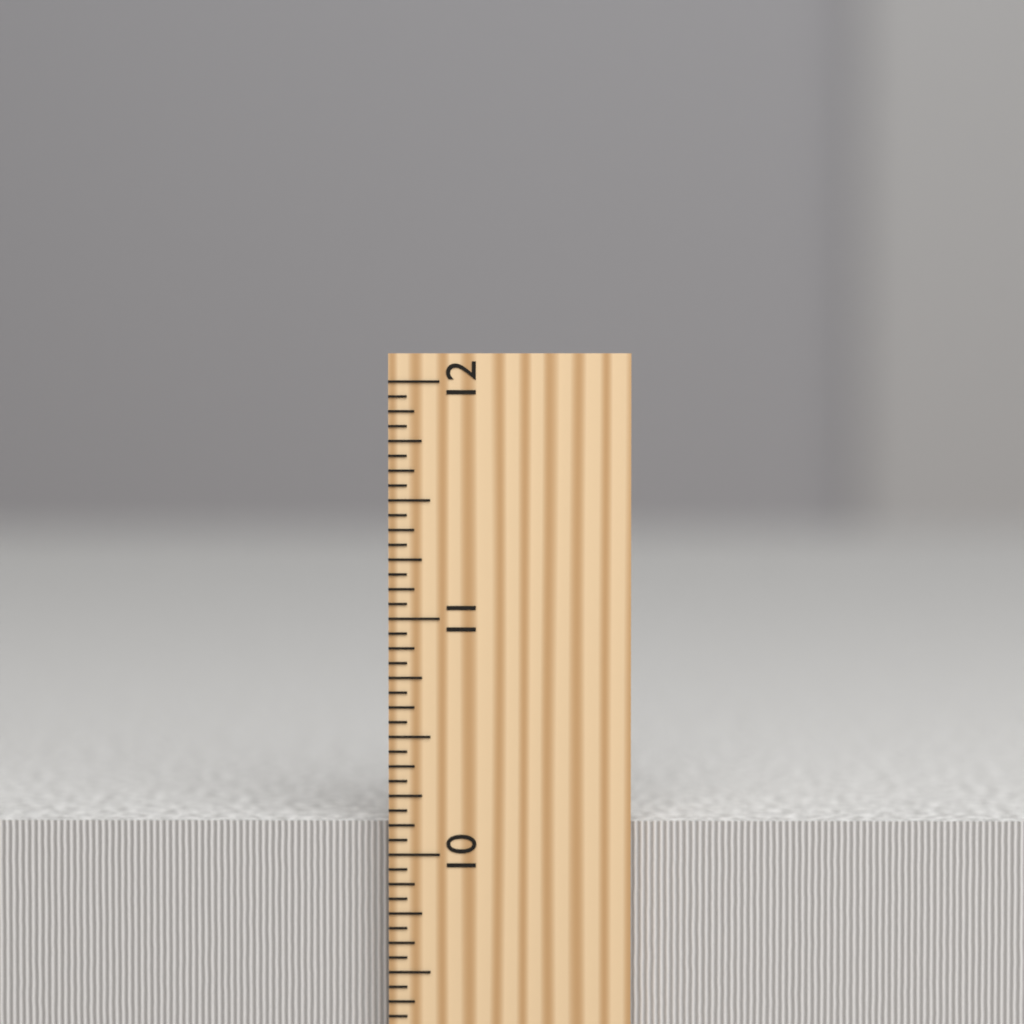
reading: 10.1250 inch
